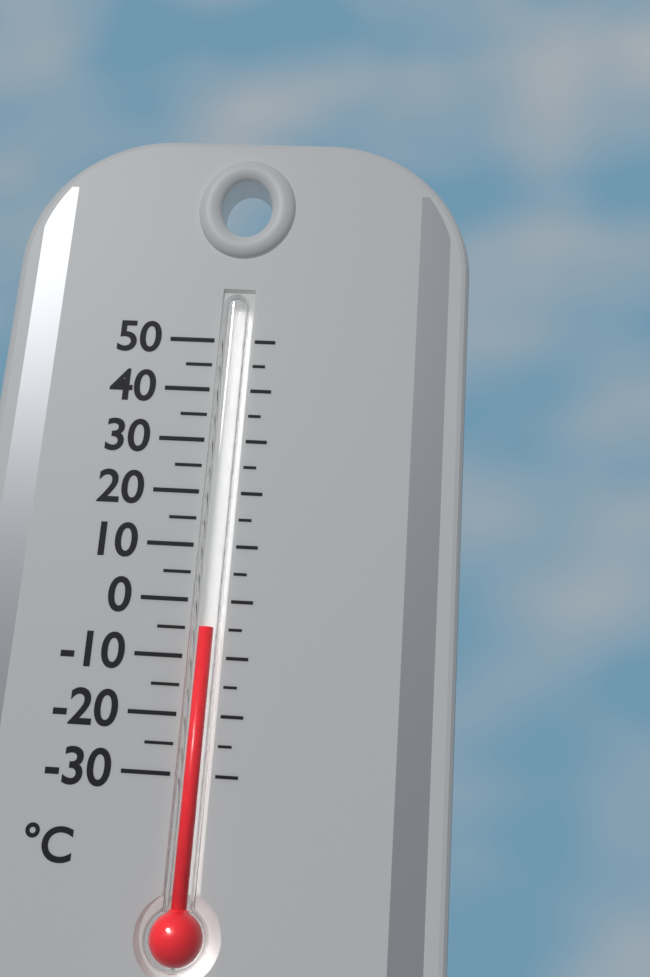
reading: -5 °C
